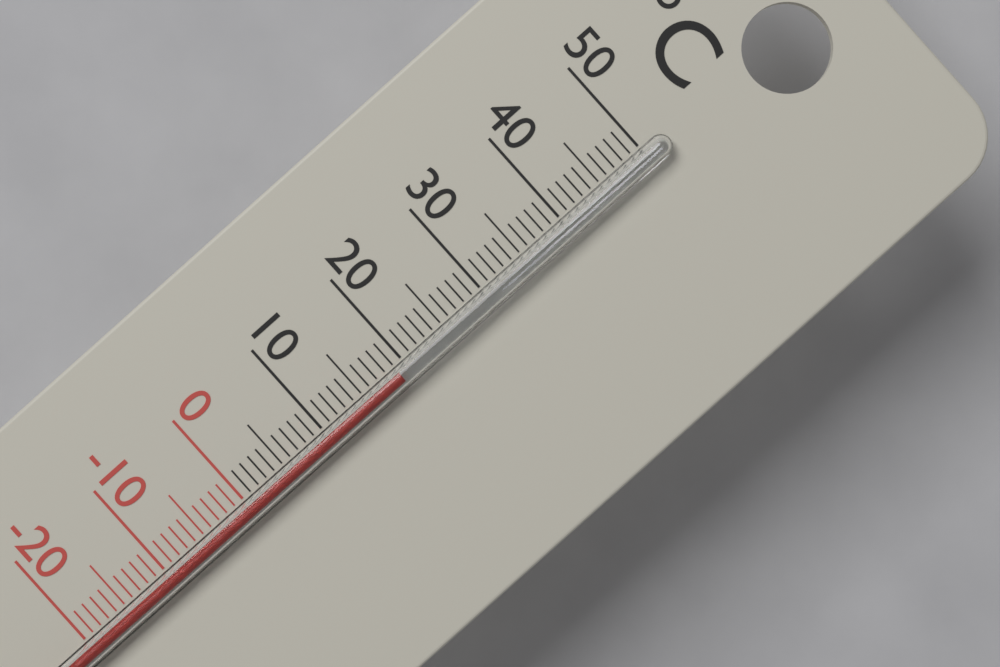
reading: 19 °C
